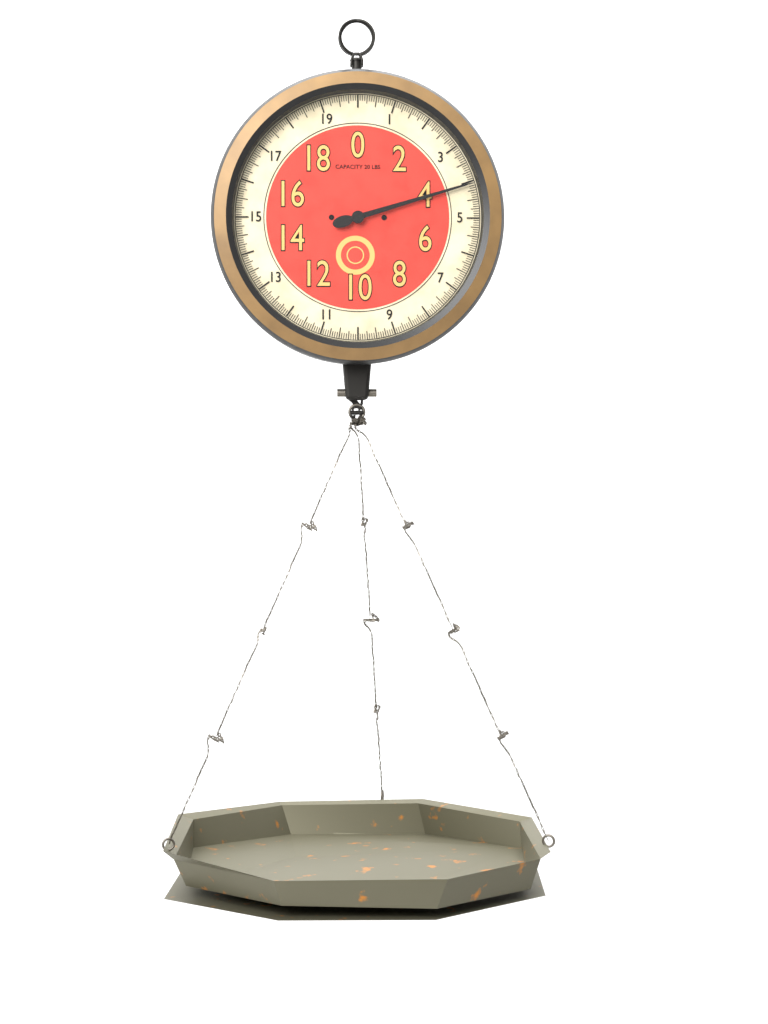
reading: 4.0625 lbs
